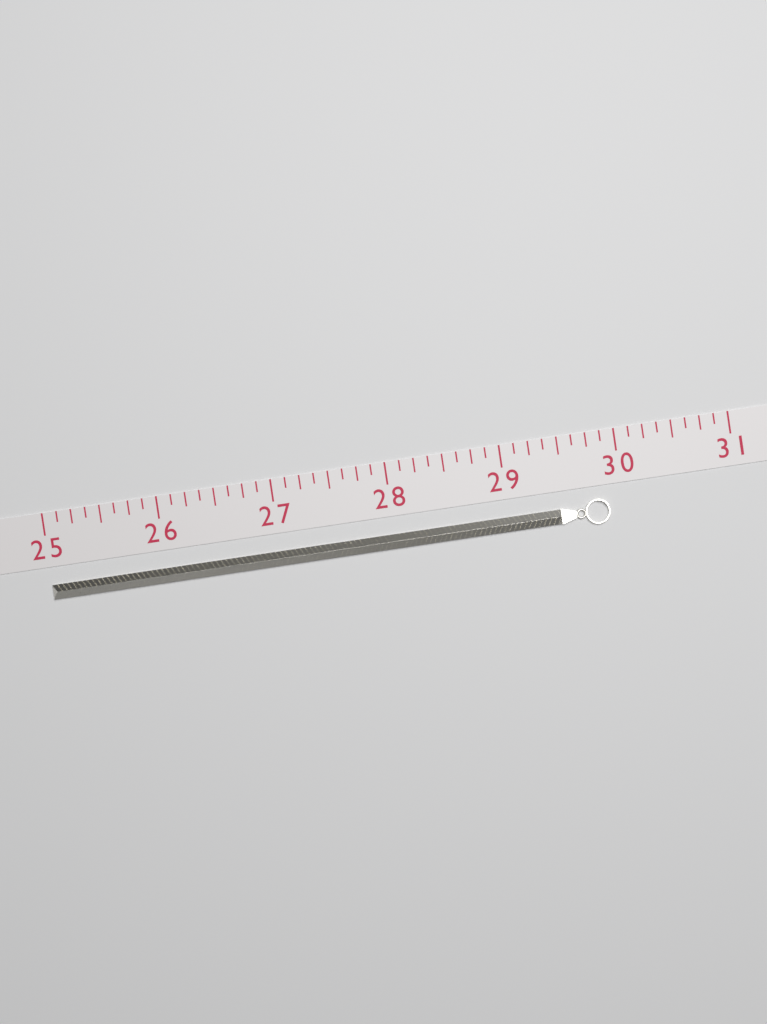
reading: 29.875 (no unit)
